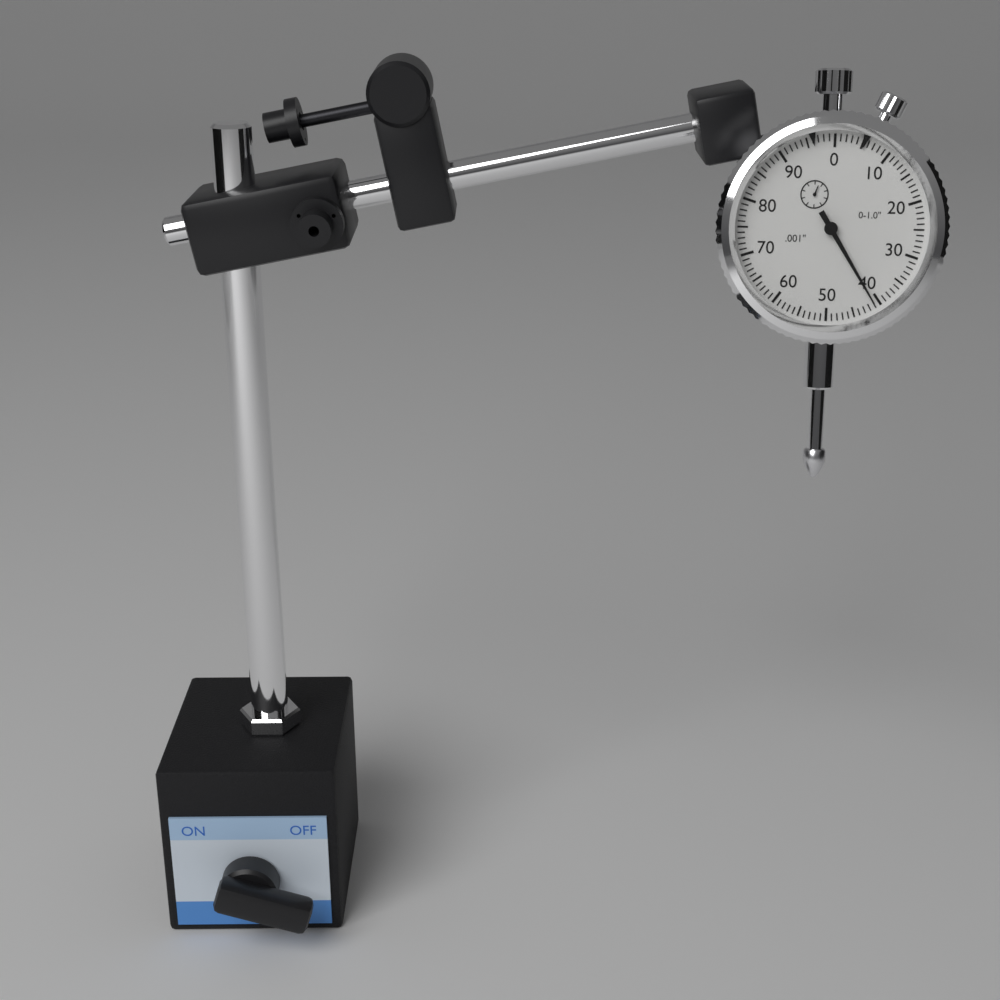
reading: 0.041 in
